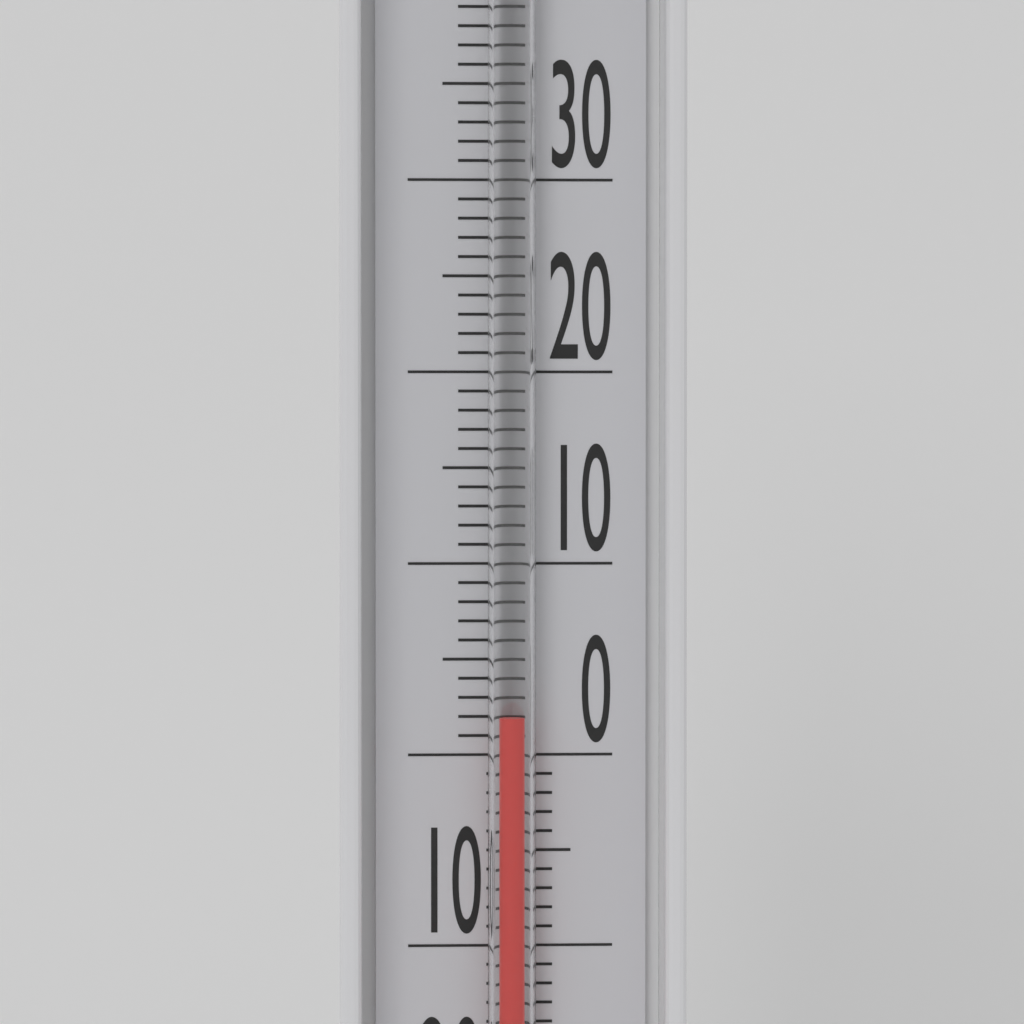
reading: 2 °C
